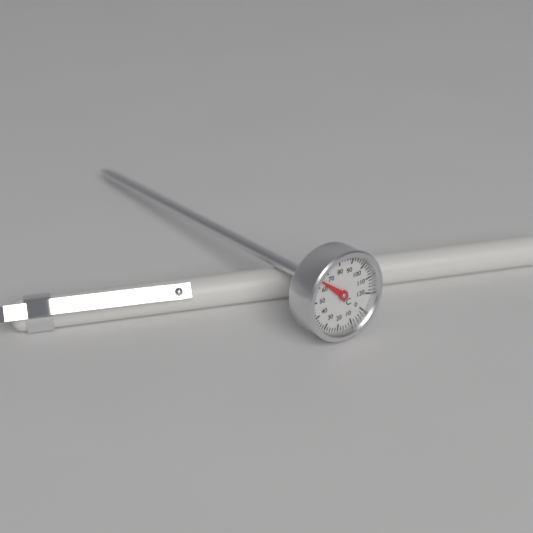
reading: 64 °C
